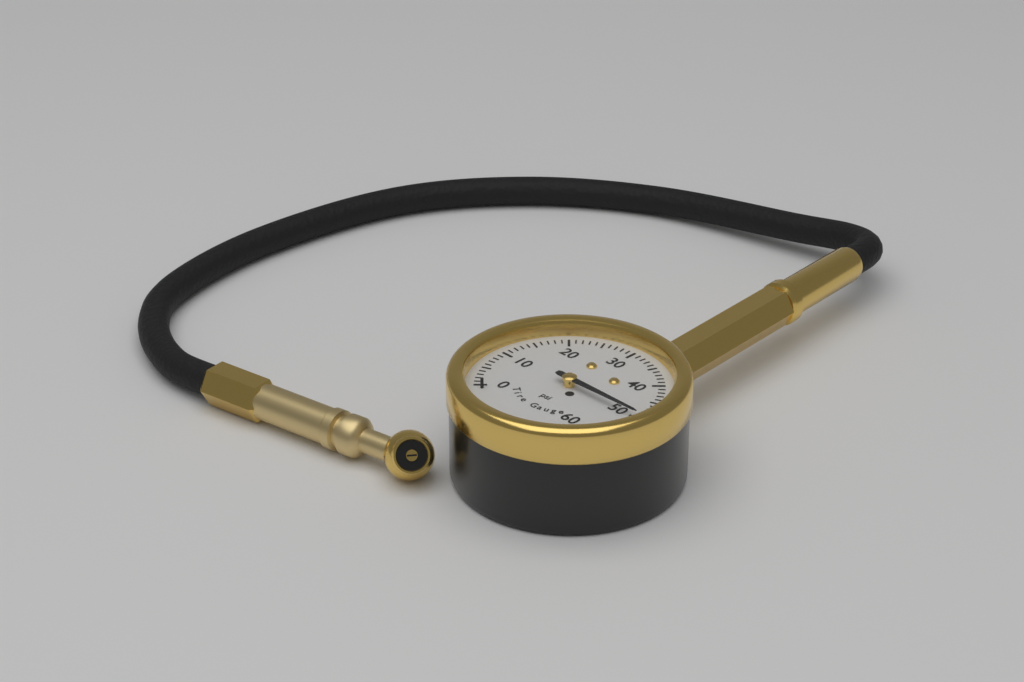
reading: 50 psi
